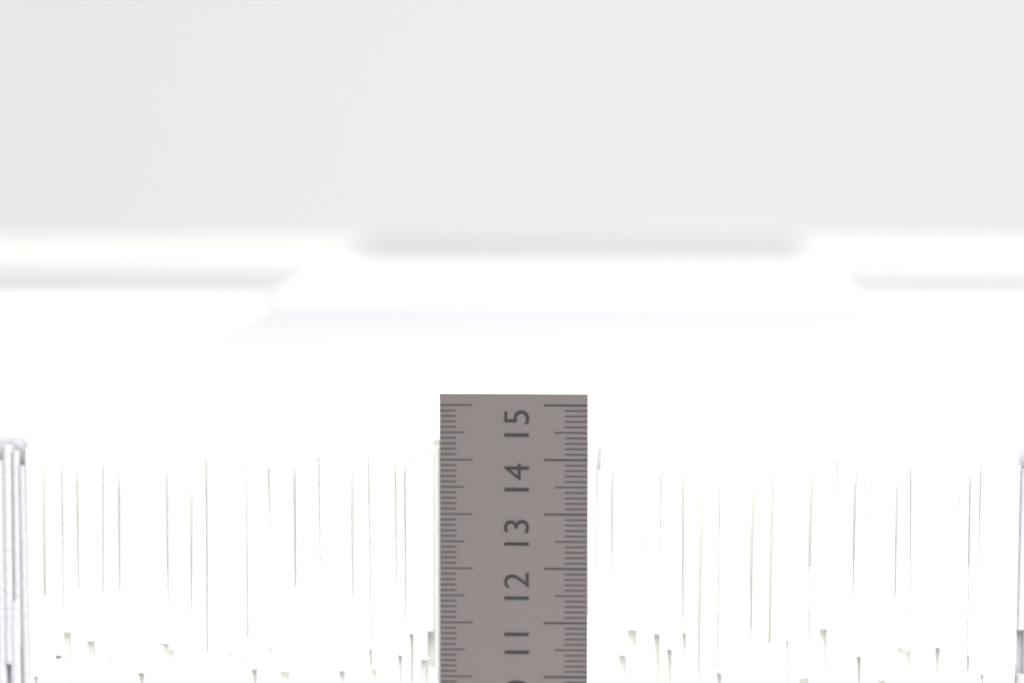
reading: 14.3 cm
